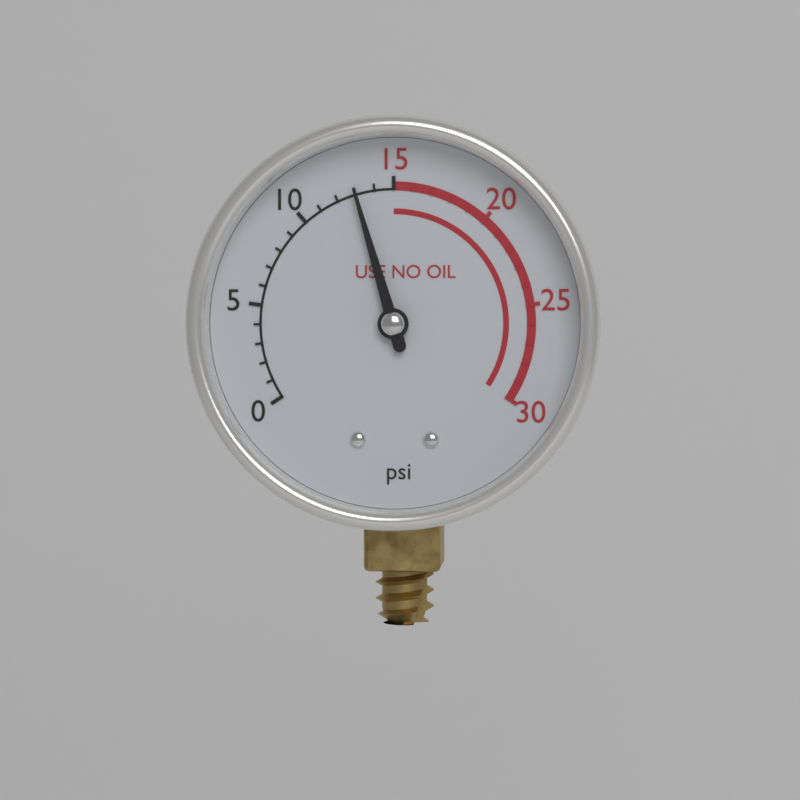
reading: 13 psi
